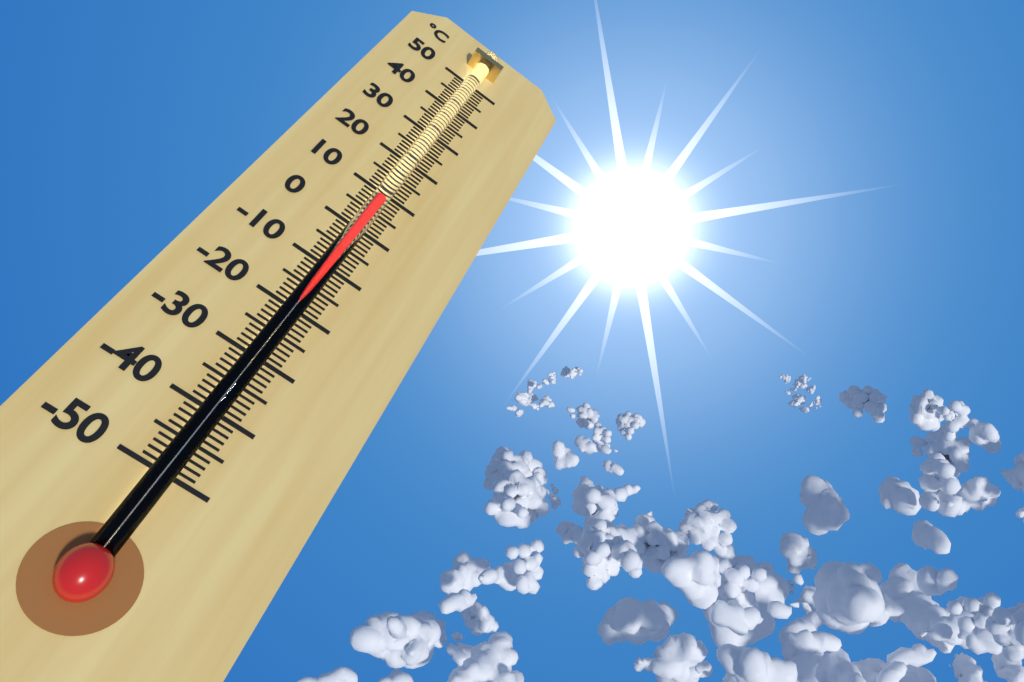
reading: 7 °C
